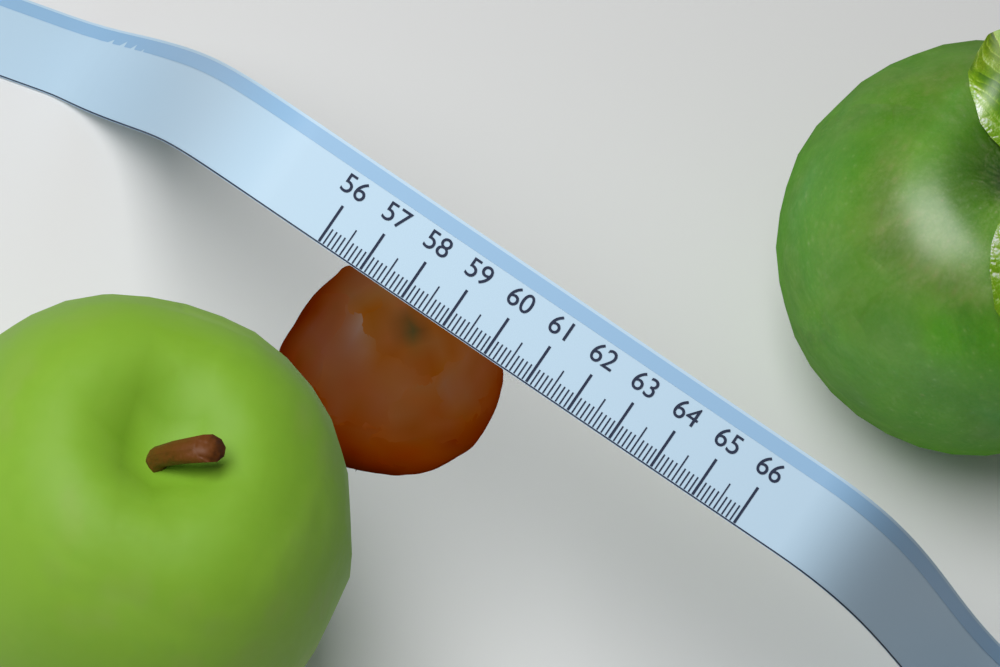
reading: 60.5 (no unit)
